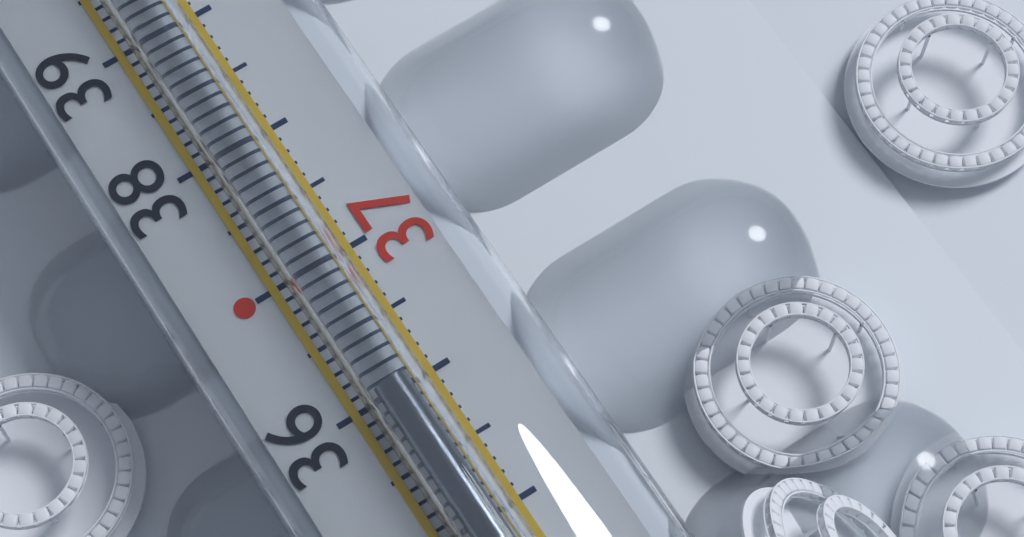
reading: 36.0 °C
